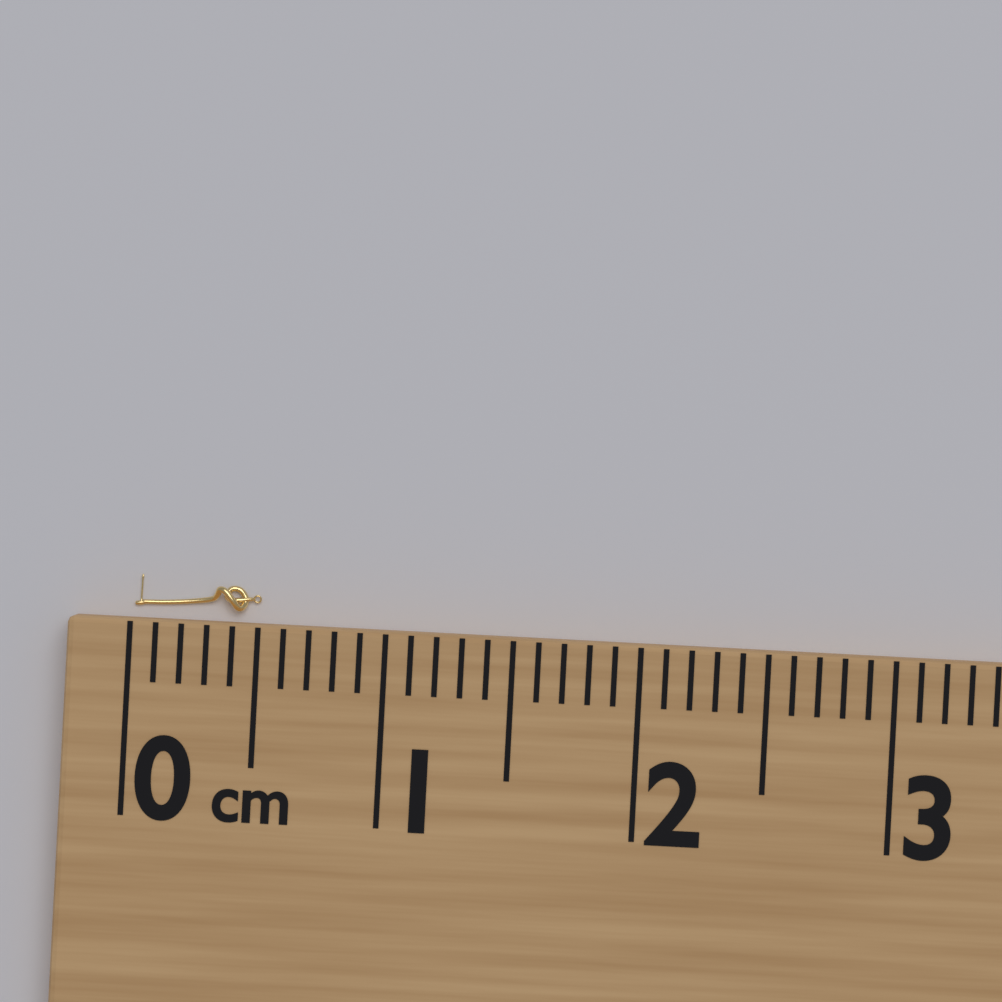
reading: 0.5 cm
